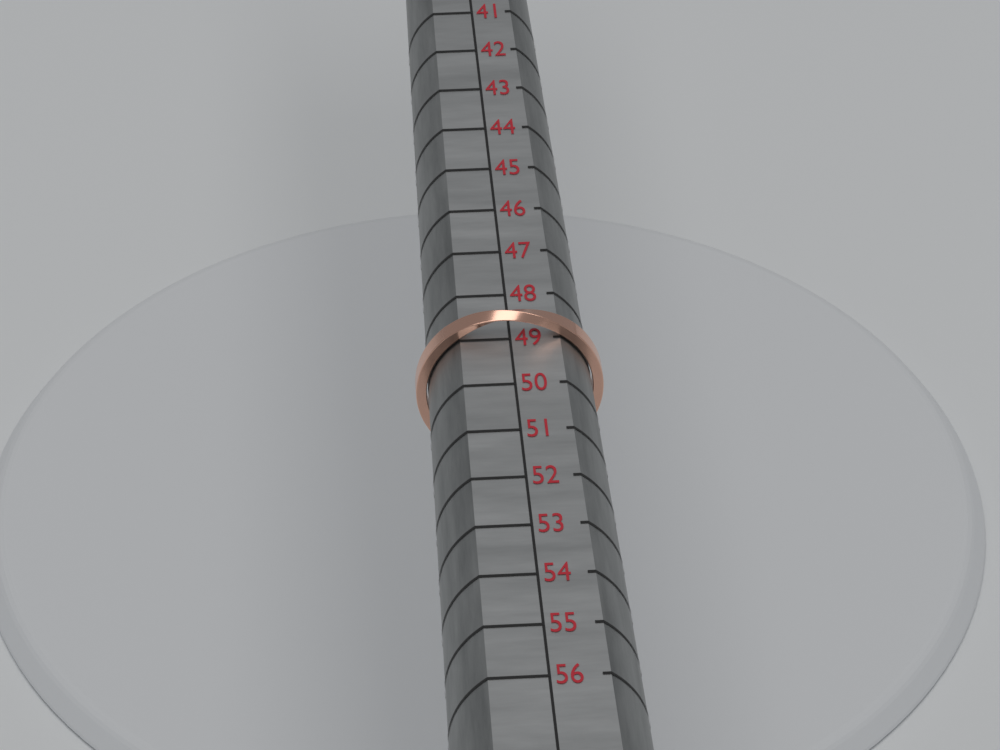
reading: 49 (no unit)
